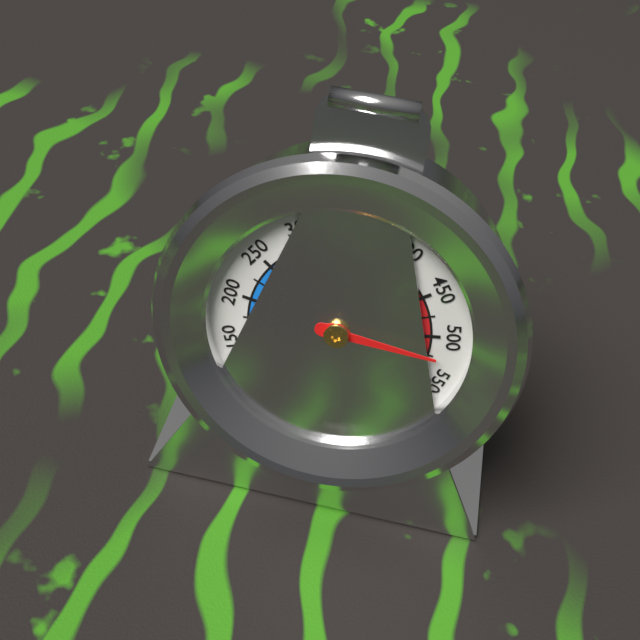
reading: 525 °F
